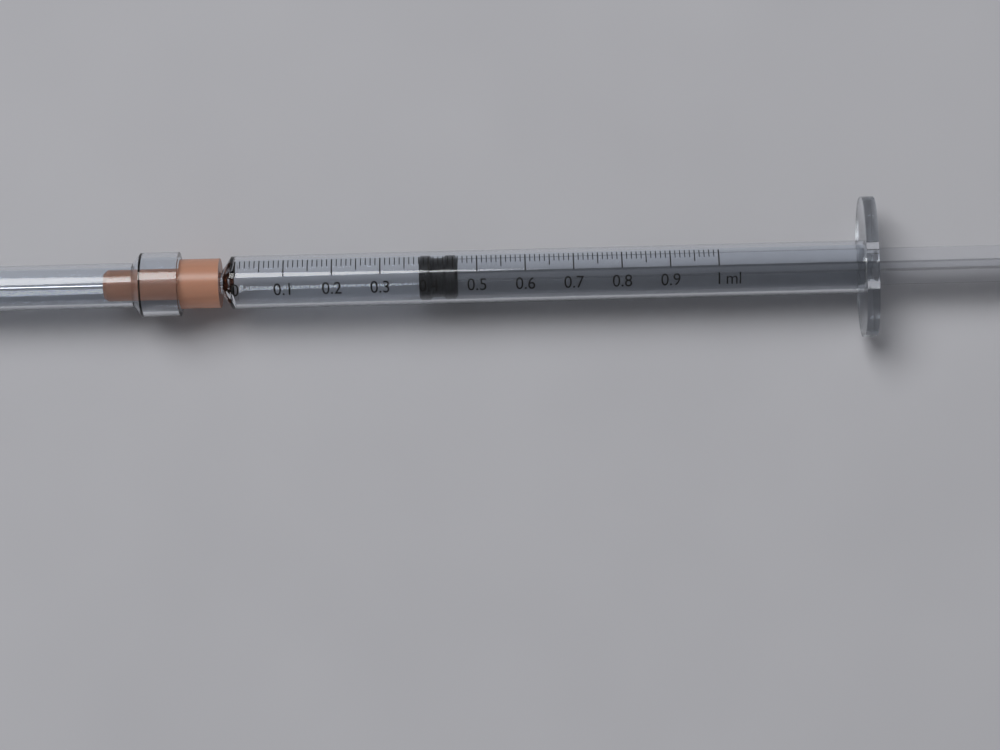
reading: 0.38 ml
